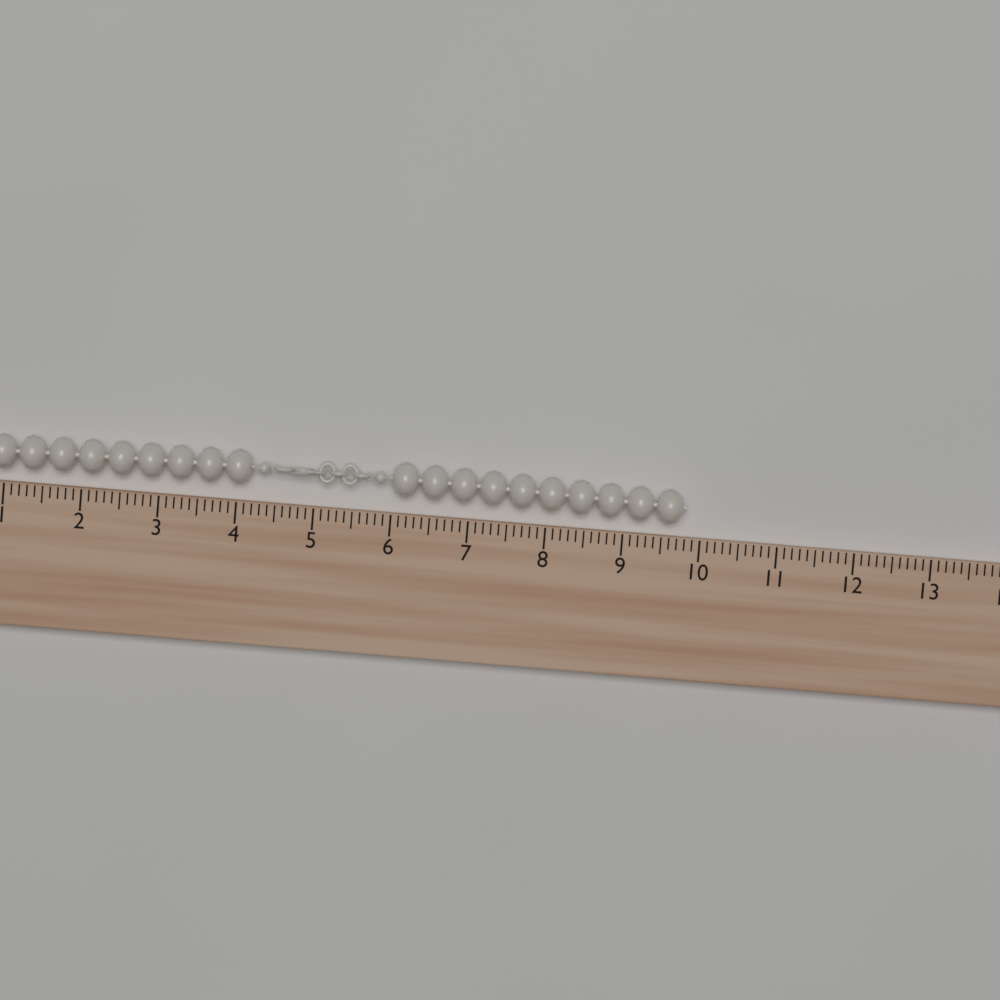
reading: 9.8 (no unit)
